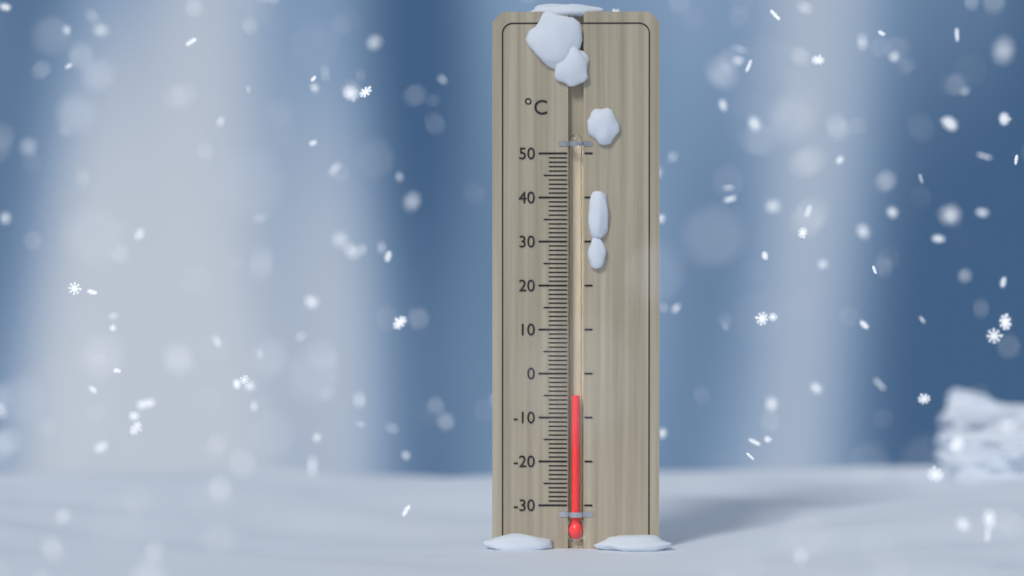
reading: -5 °C
